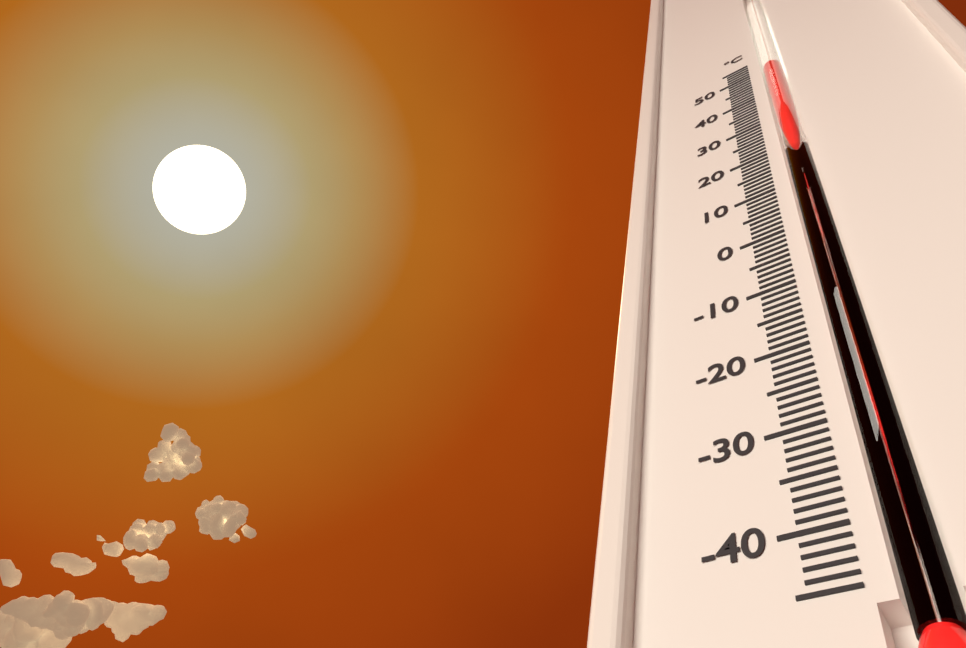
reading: 49 °C
